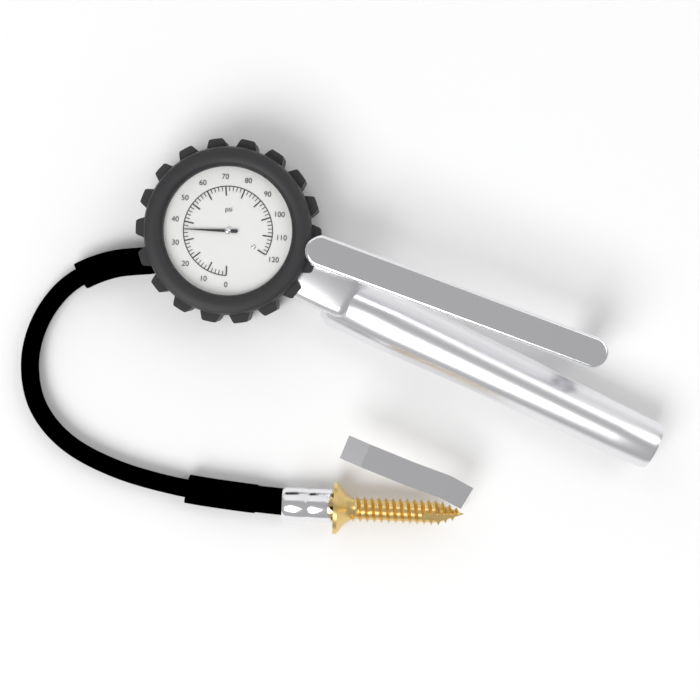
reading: 36 psi
